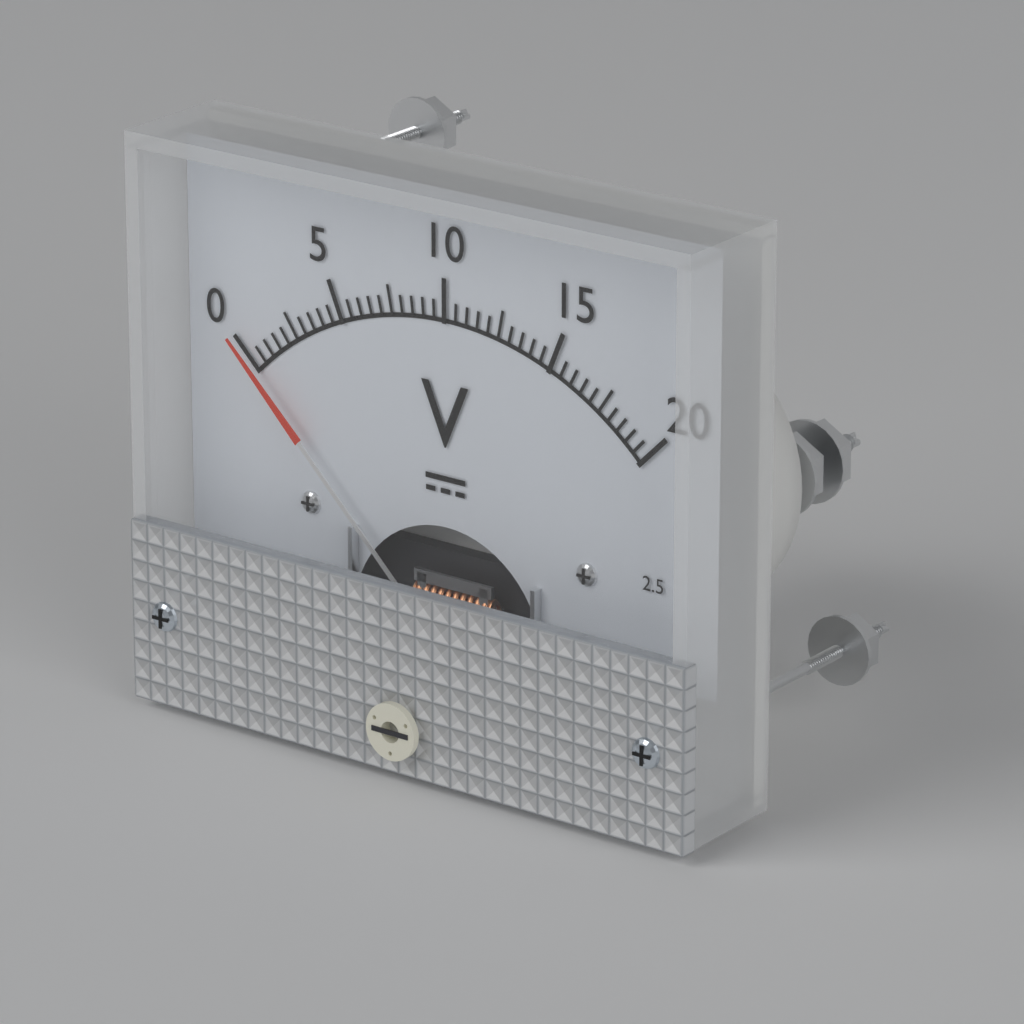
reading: 0.0 V
